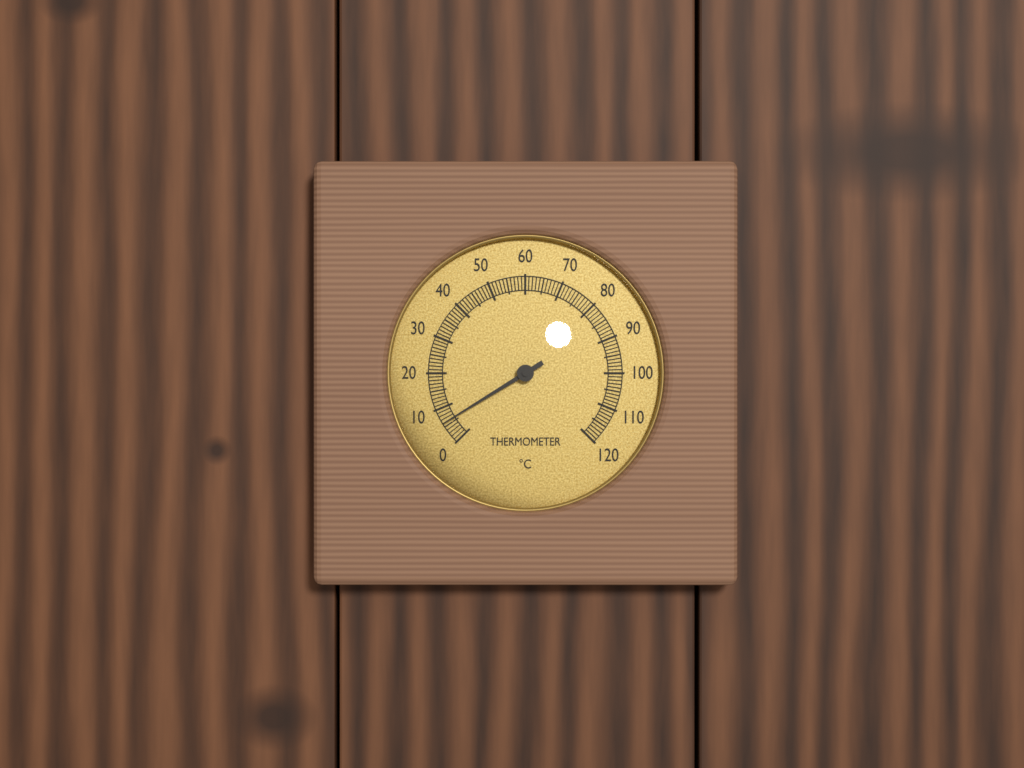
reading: 6 °C
